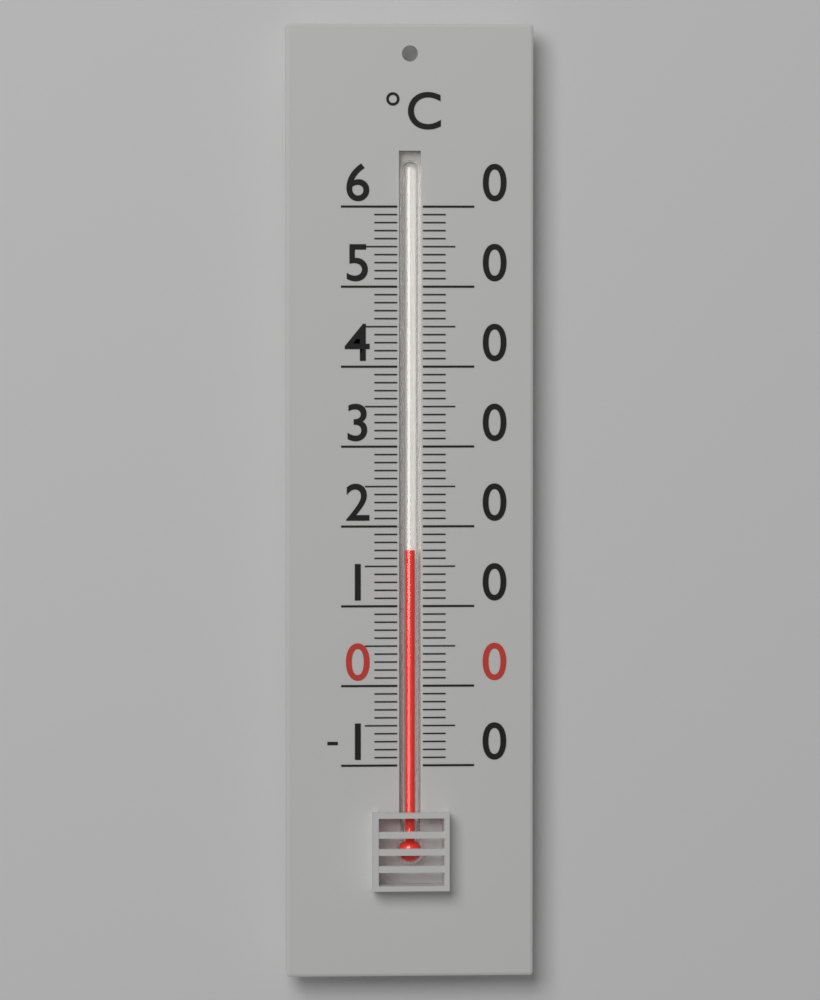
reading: 17 °C
